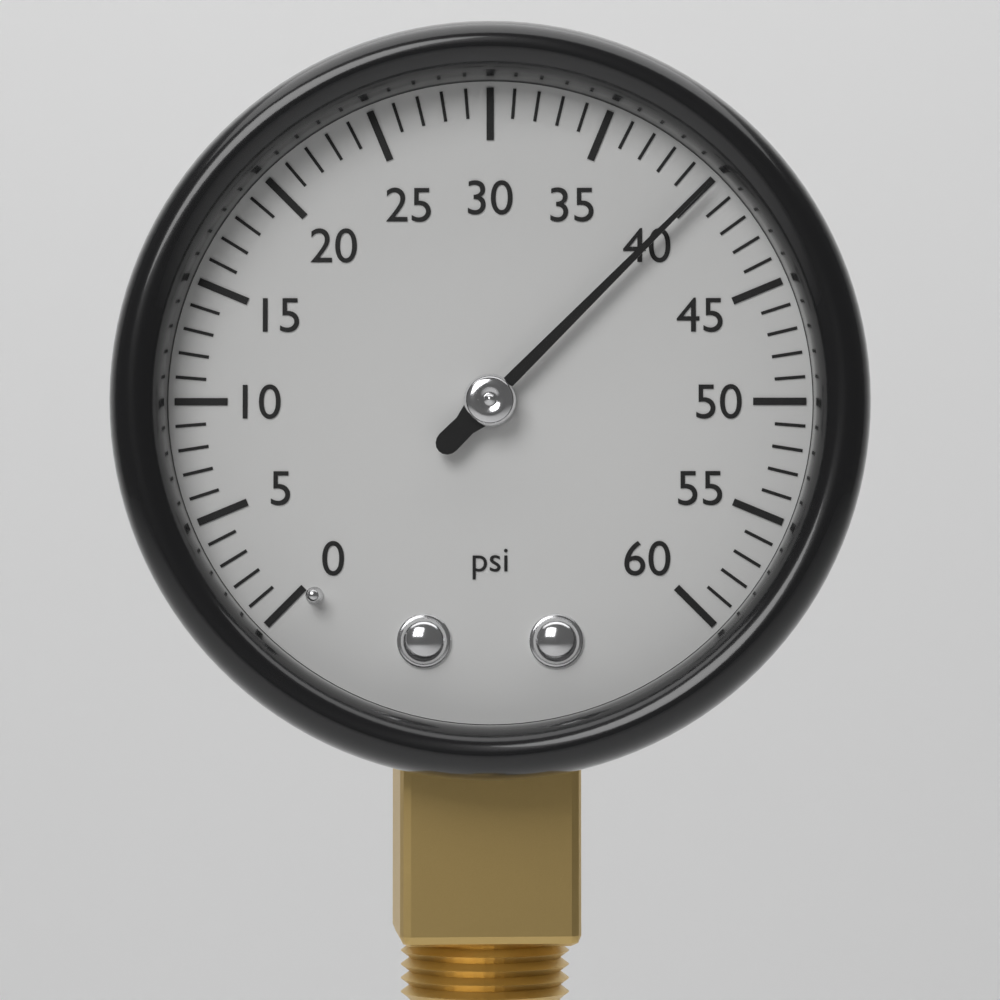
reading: 40 psi
